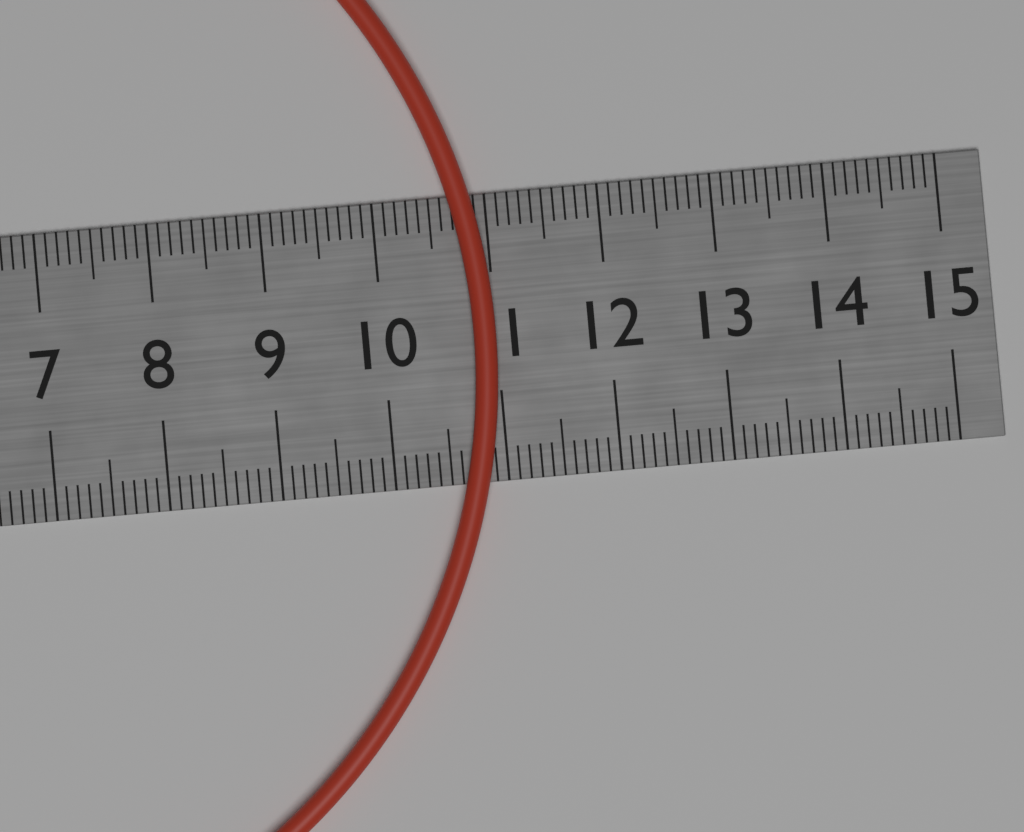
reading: 11.0 cm
